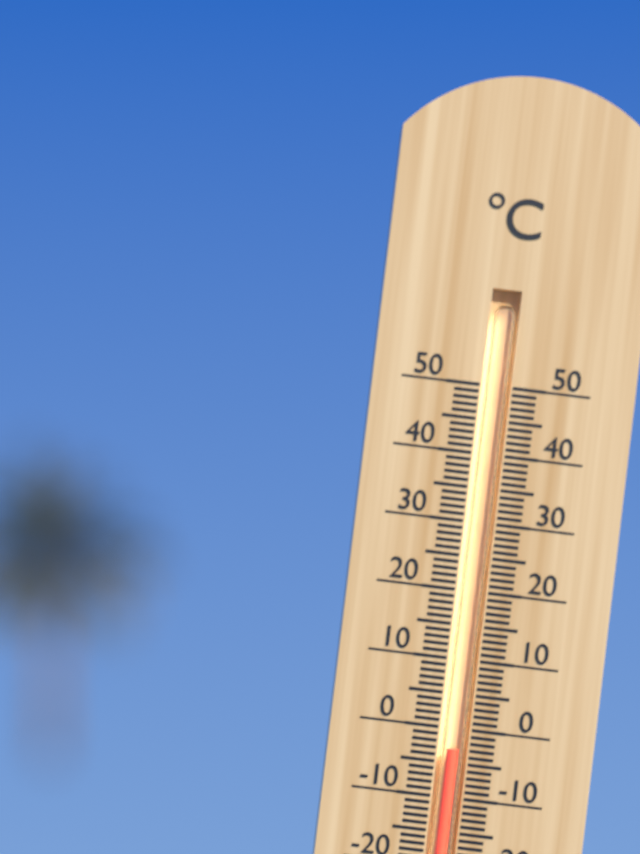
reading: -3 °C
